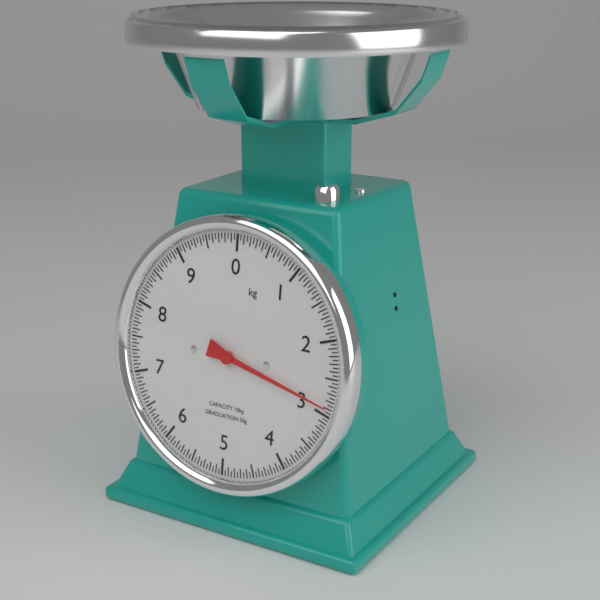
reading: 2.90 kg
